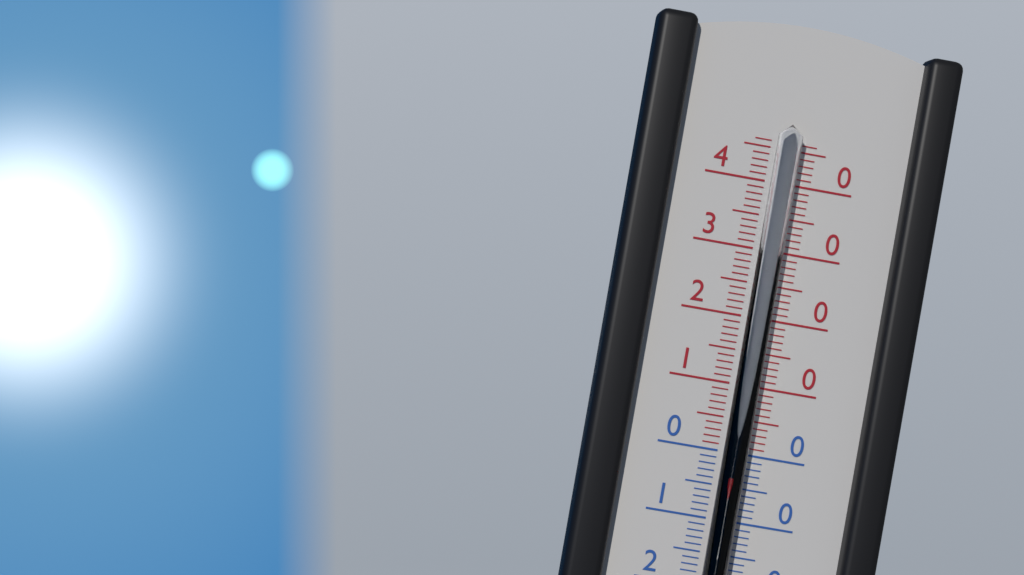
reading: -3 °C
